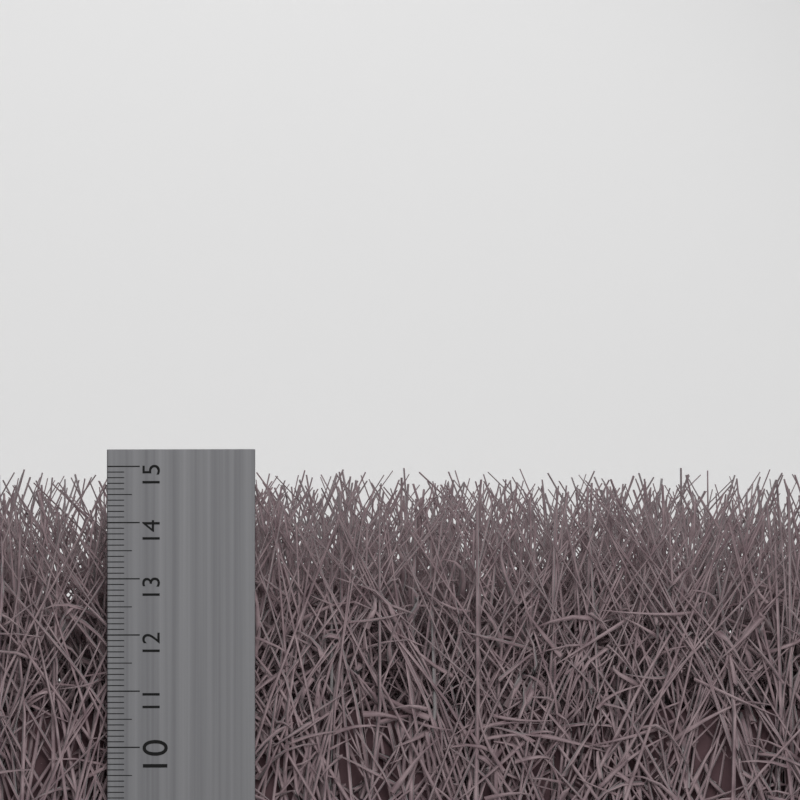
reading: 14.7 cm
